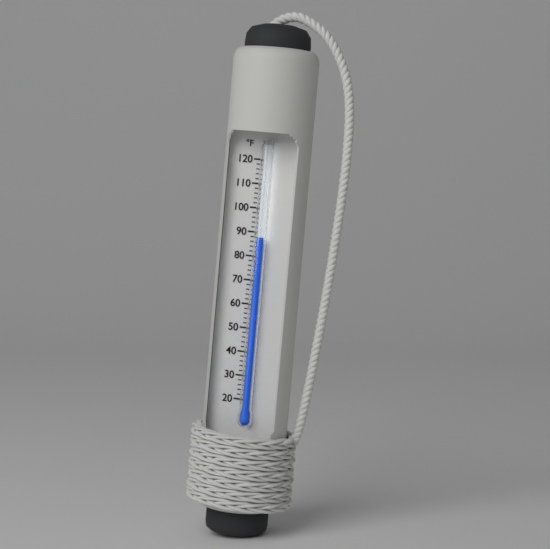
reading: 88 °F
